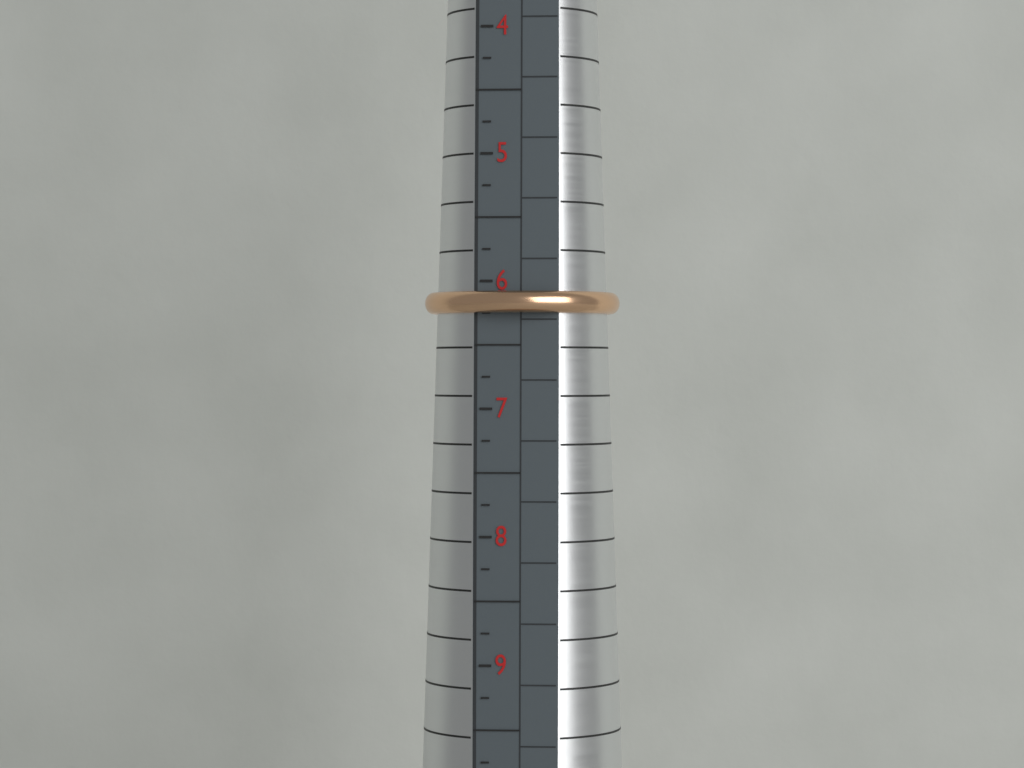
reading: 6.25 (no unit)
